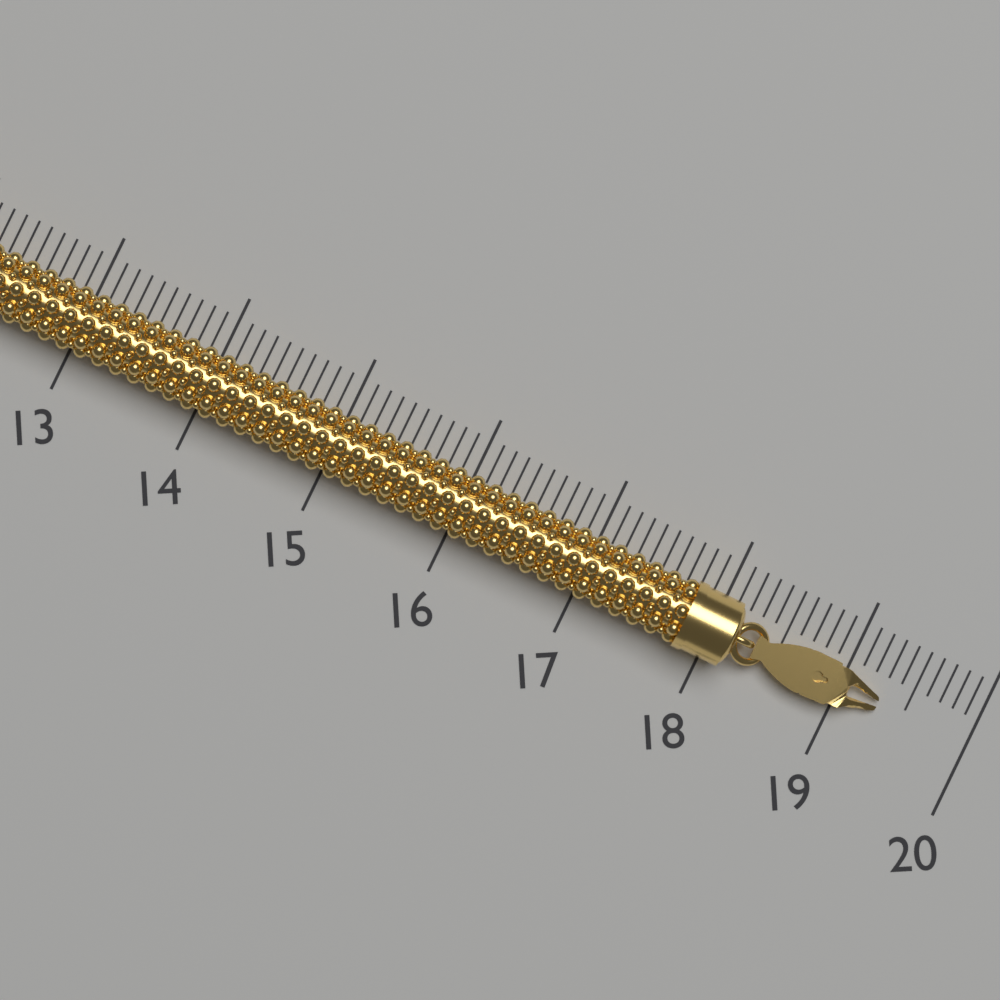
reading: 19.3 (no unit)
